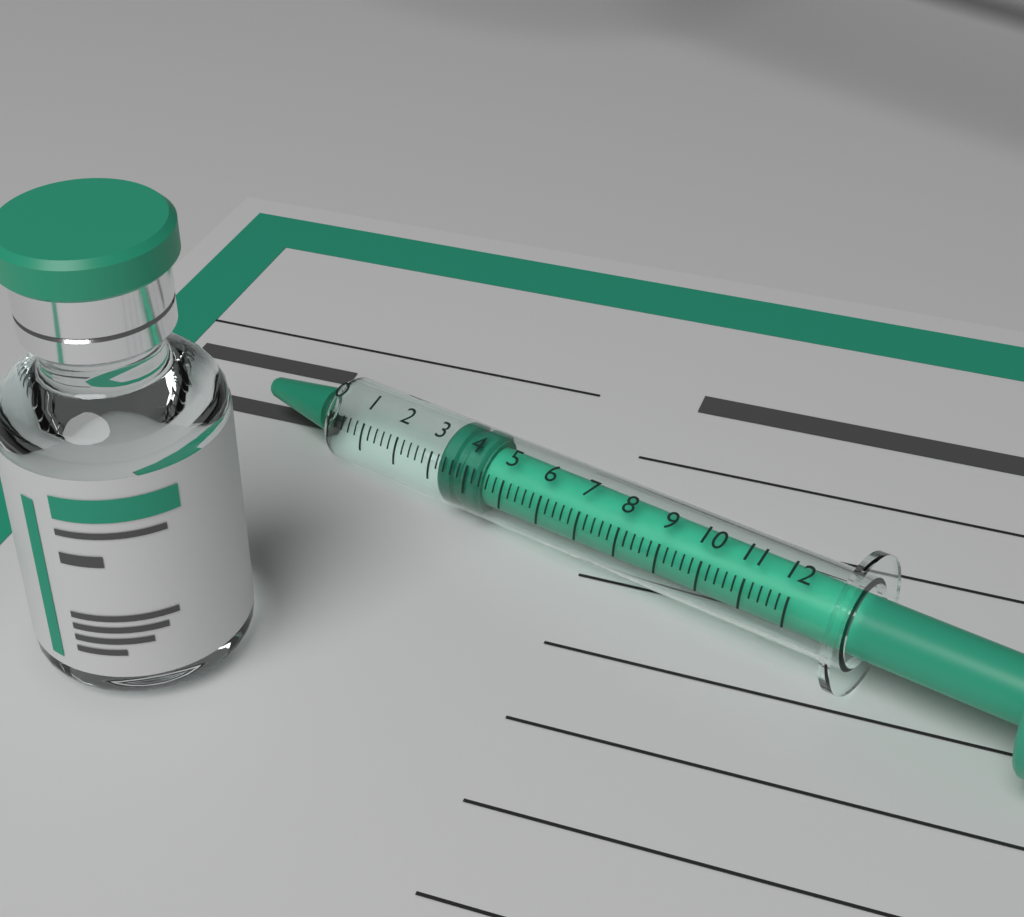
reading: 3.2 (no unit)
